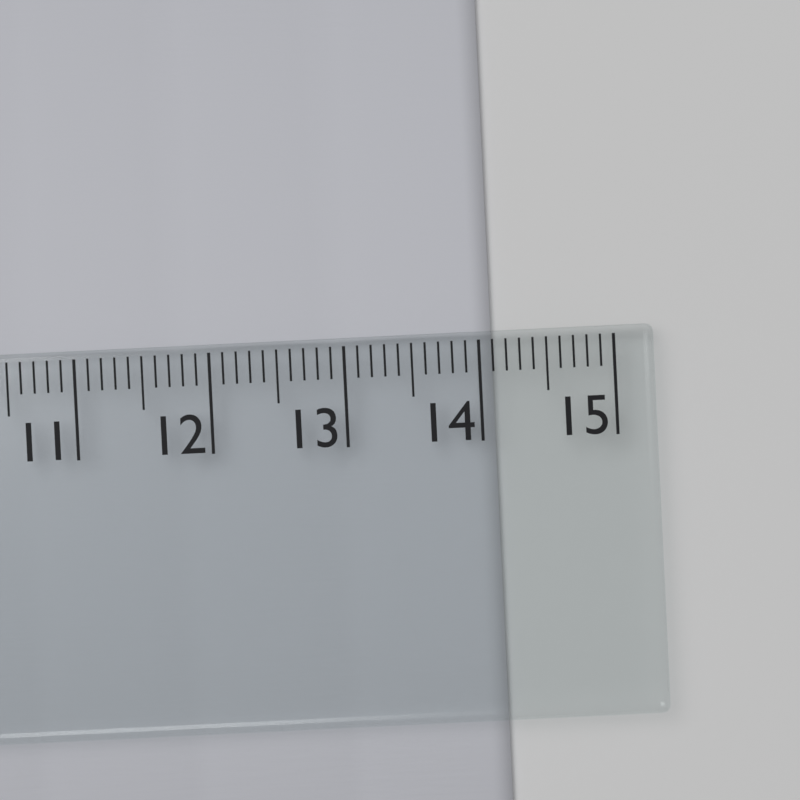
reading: 14.1 cm
